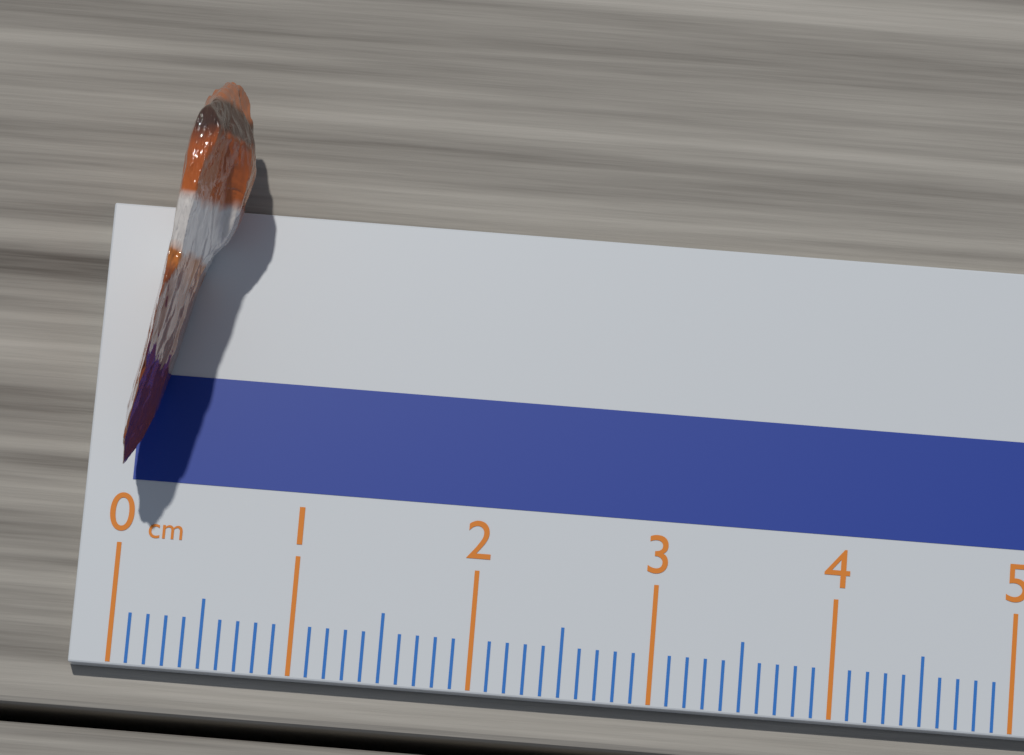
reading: 0.6 cm
